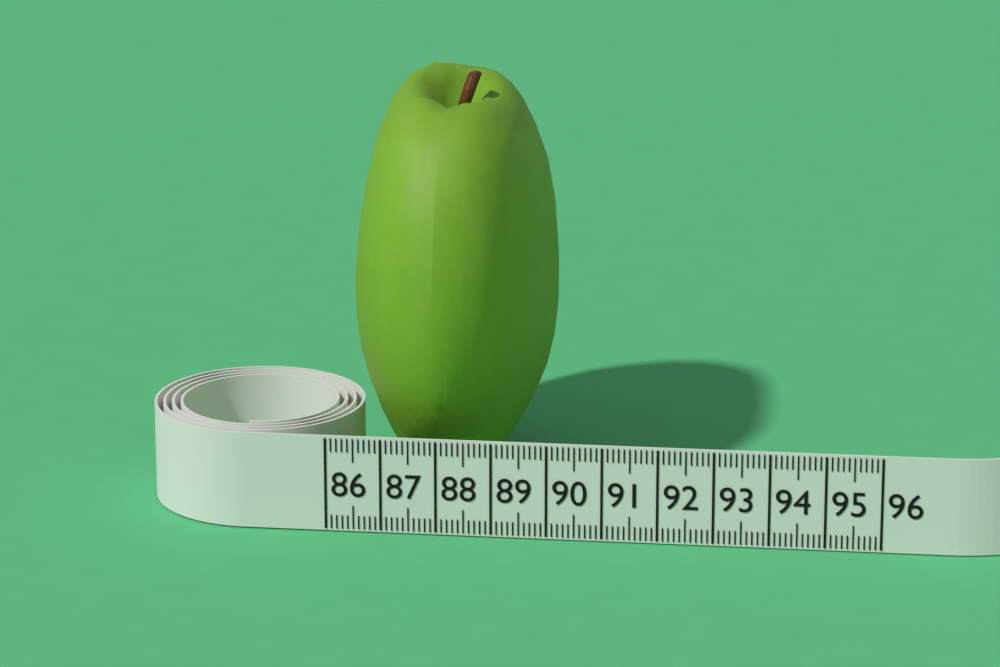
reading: 89.8 (no unit)
